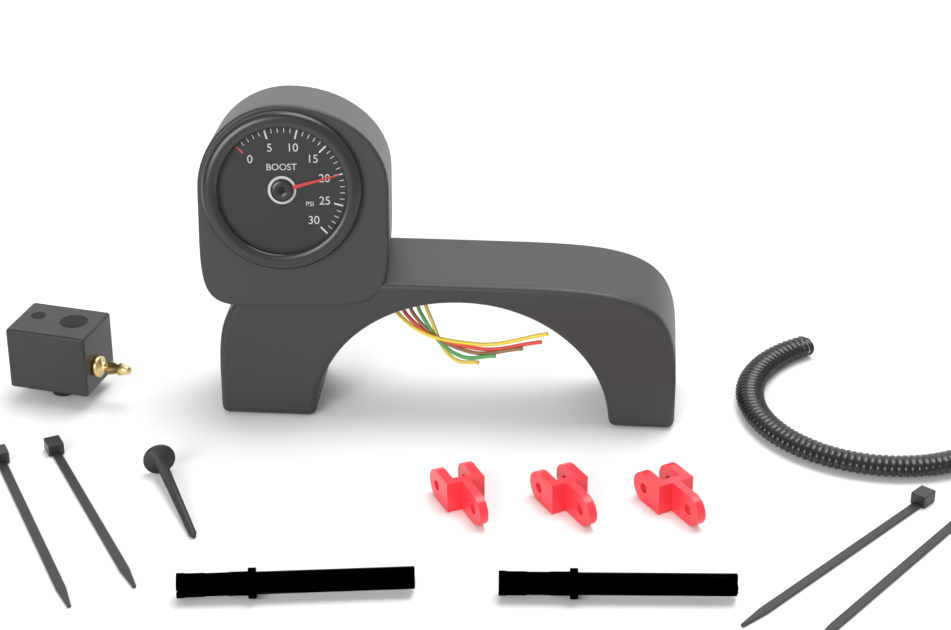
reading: 20 psi
